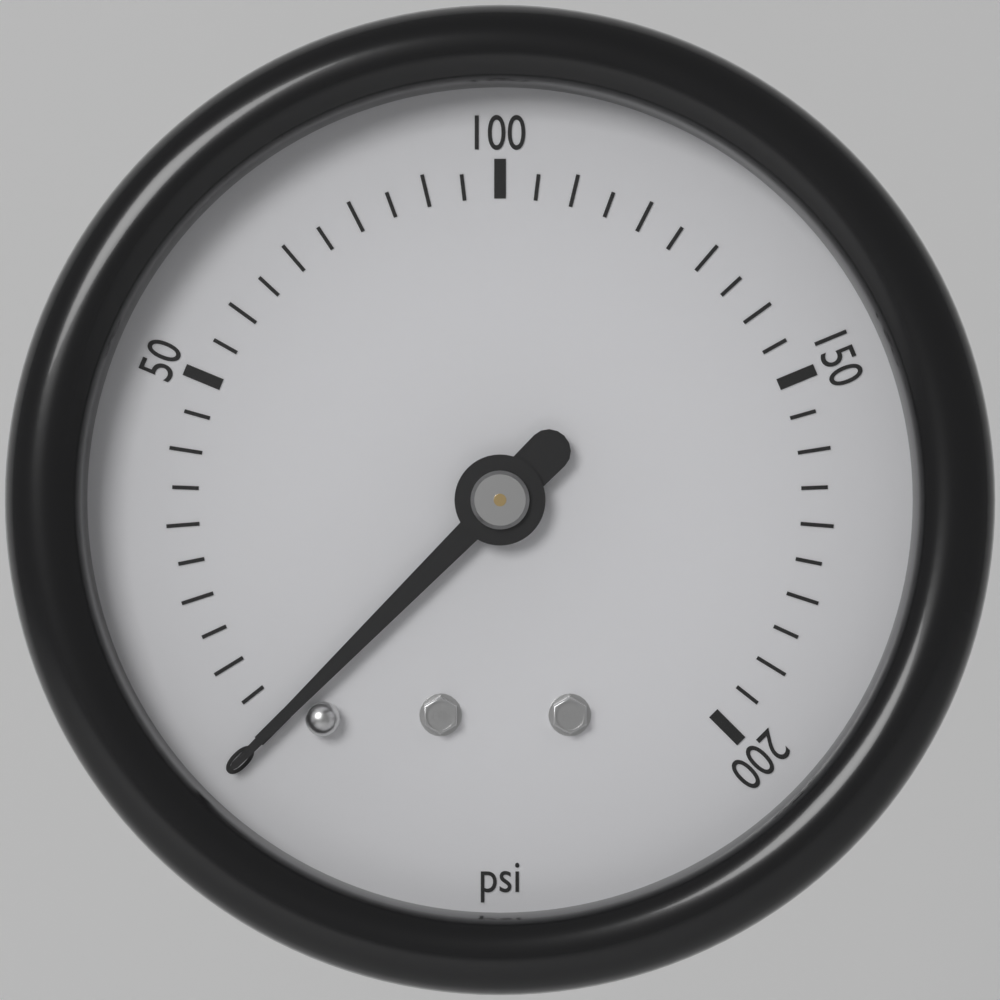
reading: 0 psi
